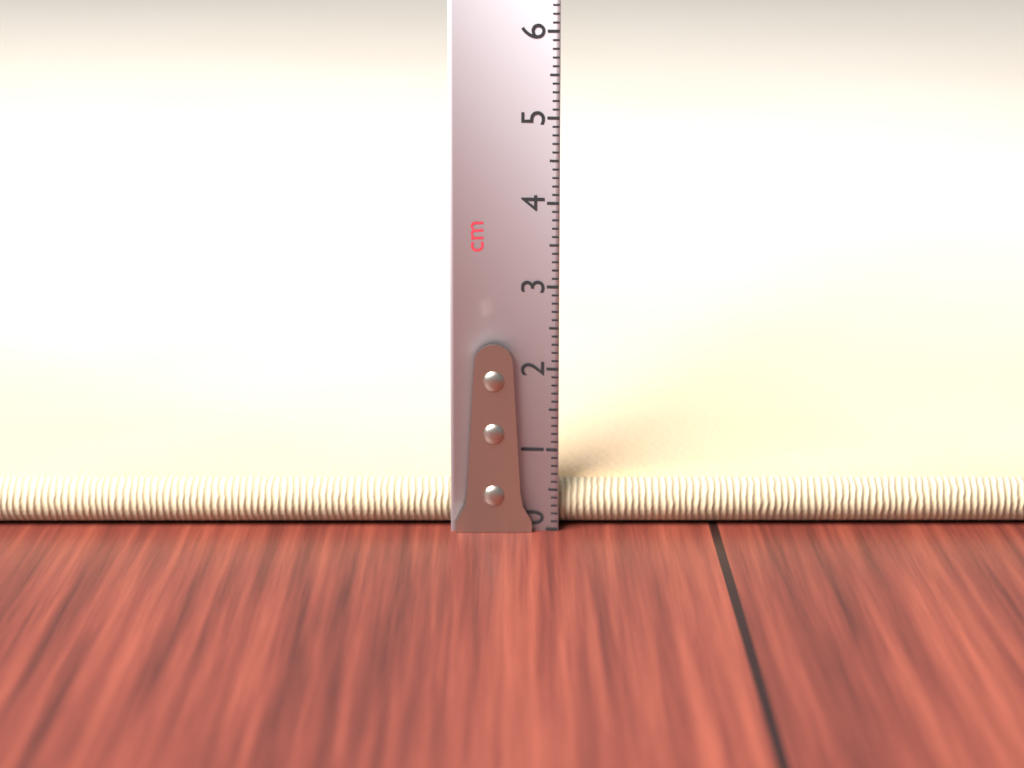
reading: 0.6 cm
